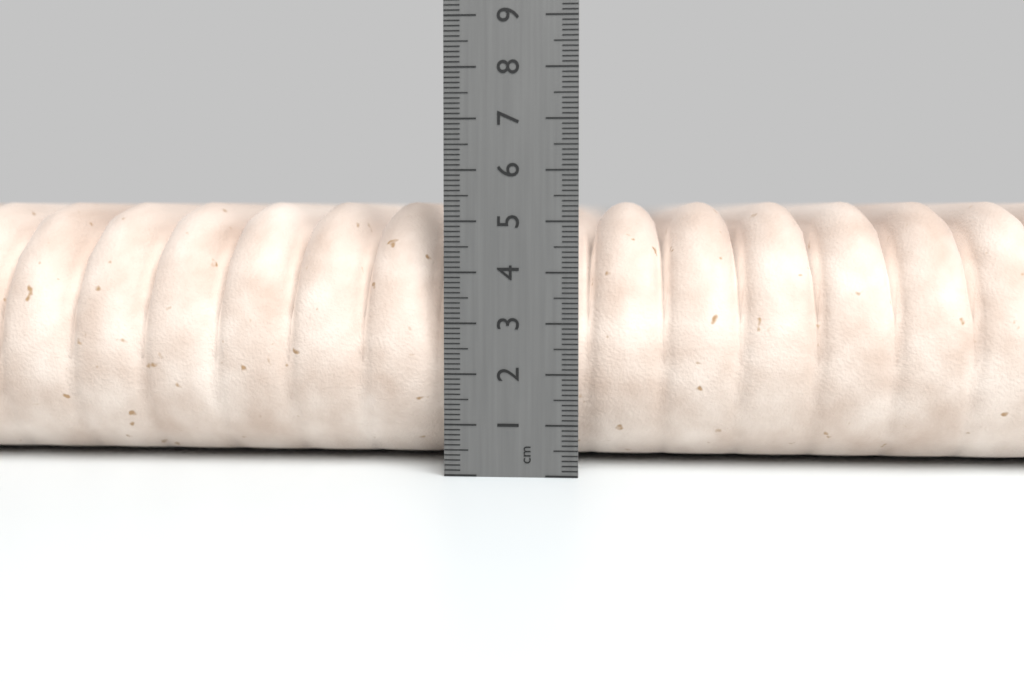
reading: 5.4 cm
